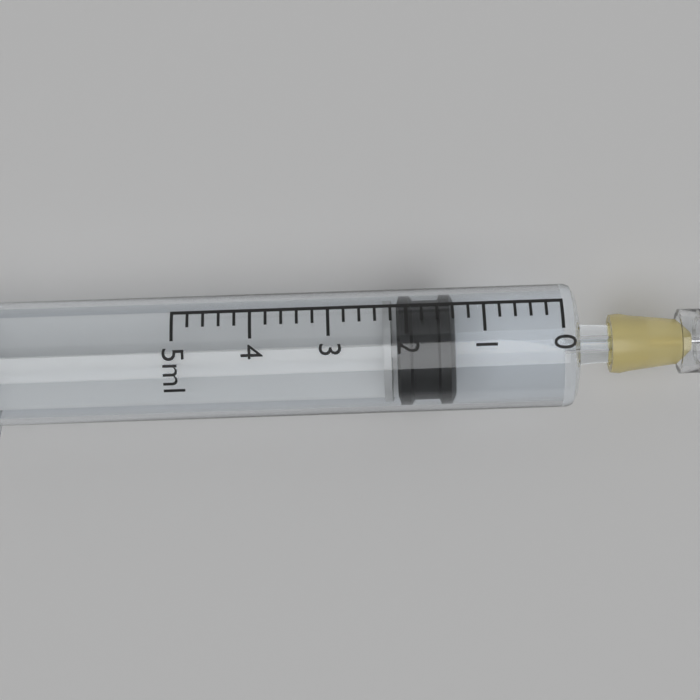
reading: 1.4 ml
